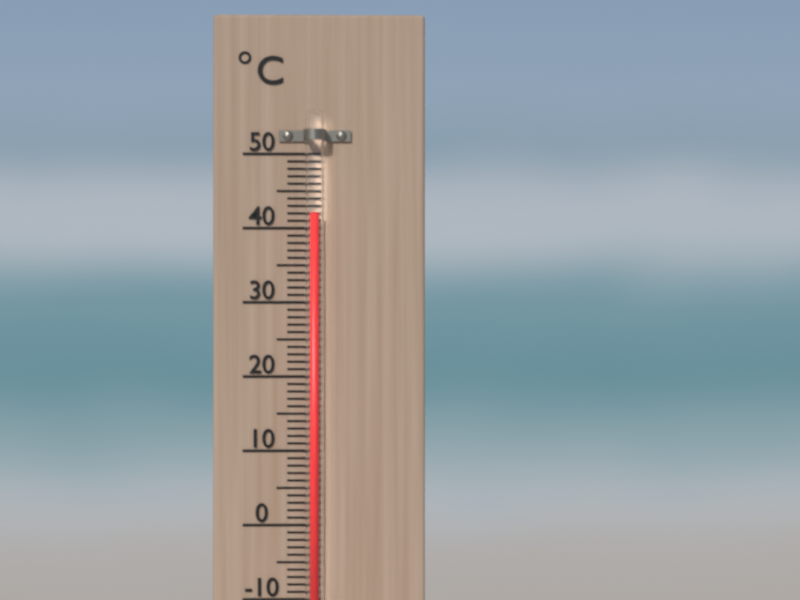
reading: 42 °C
